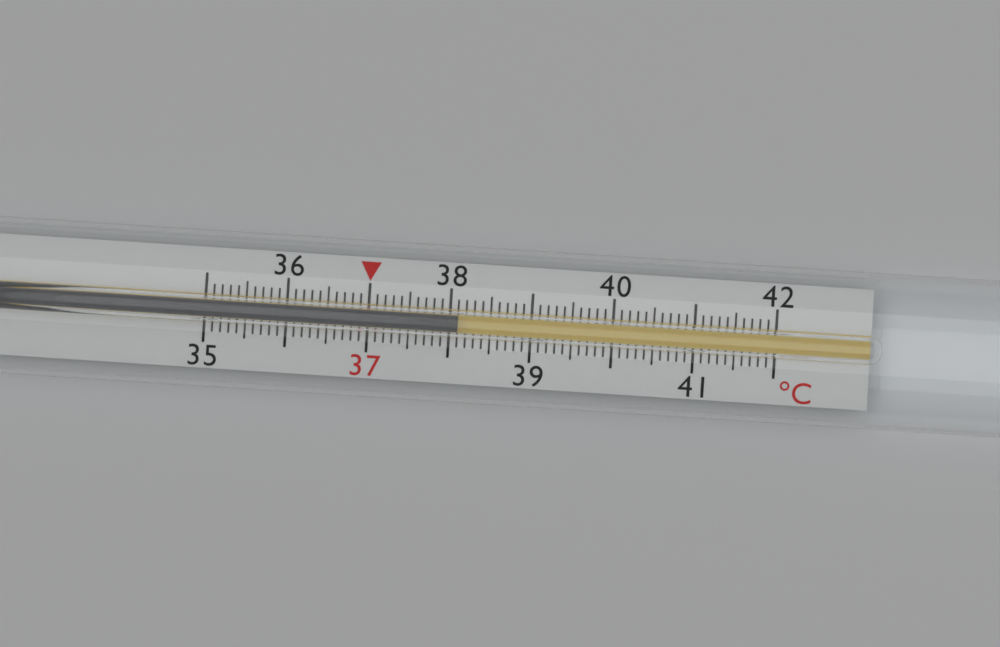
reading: 38.1 °C
